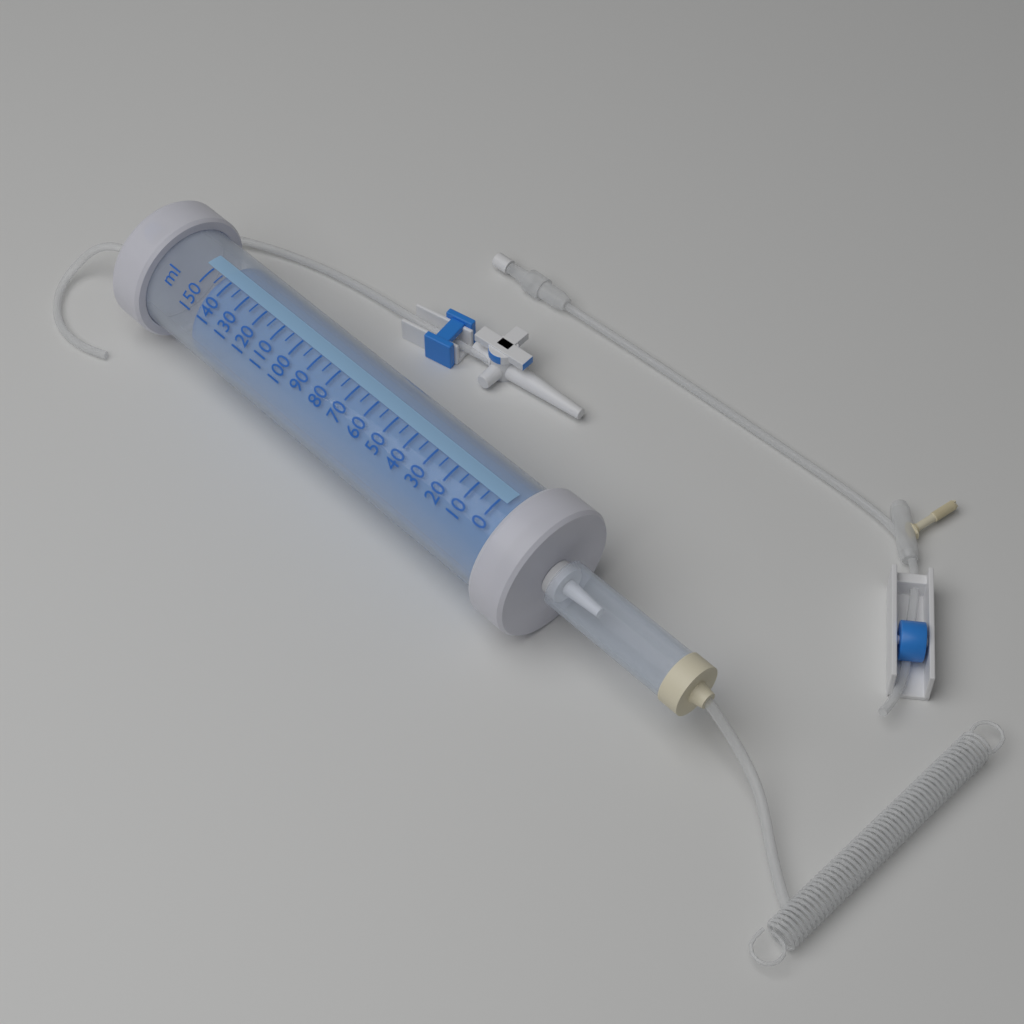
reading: 145 ml
